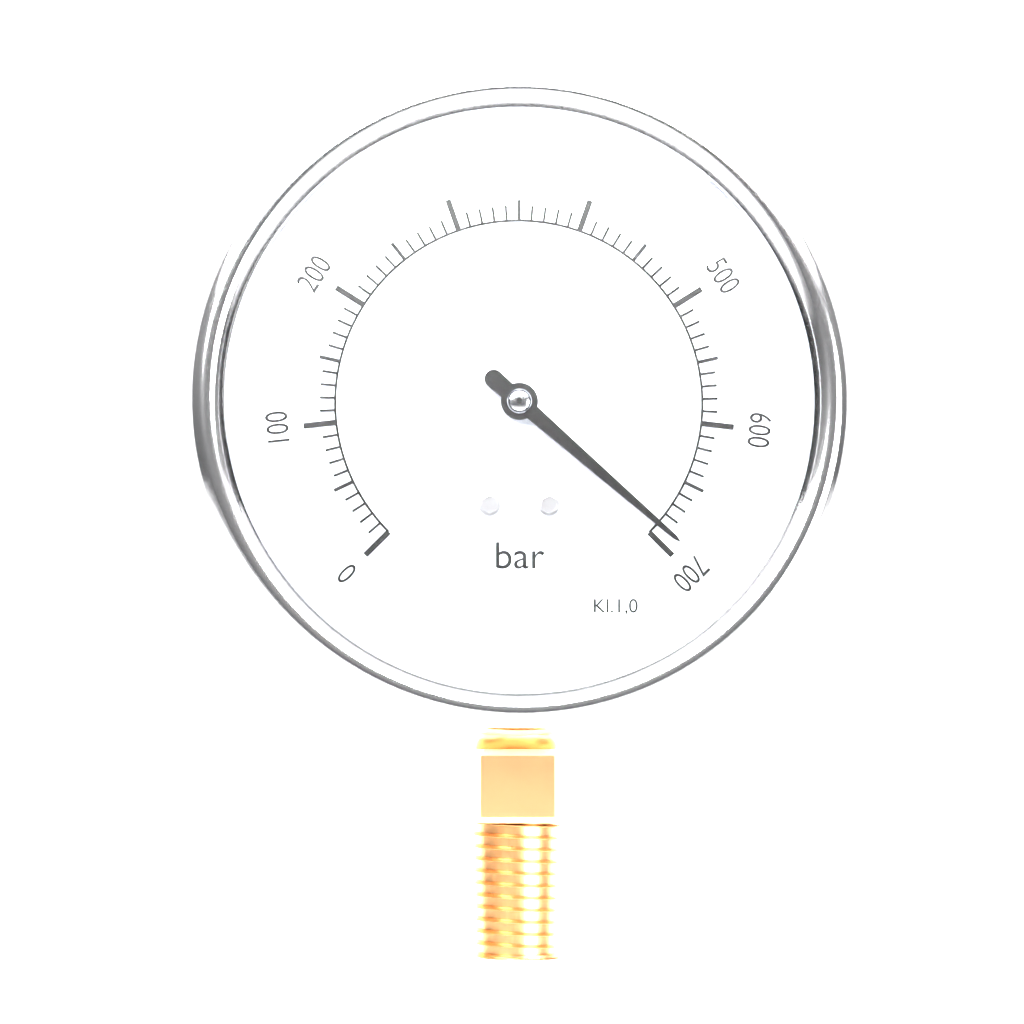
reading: 690 bar
